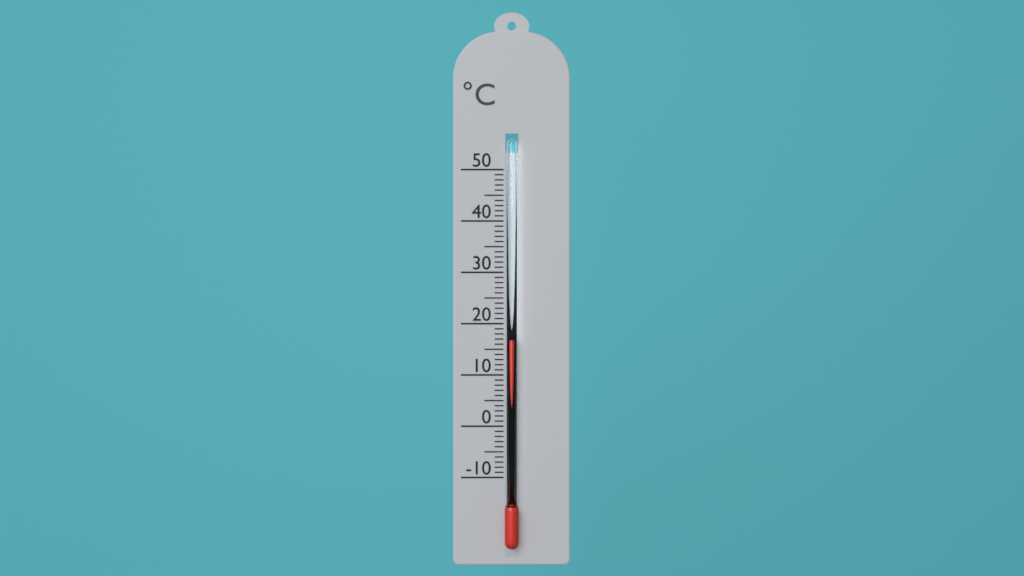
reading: 17 °C
